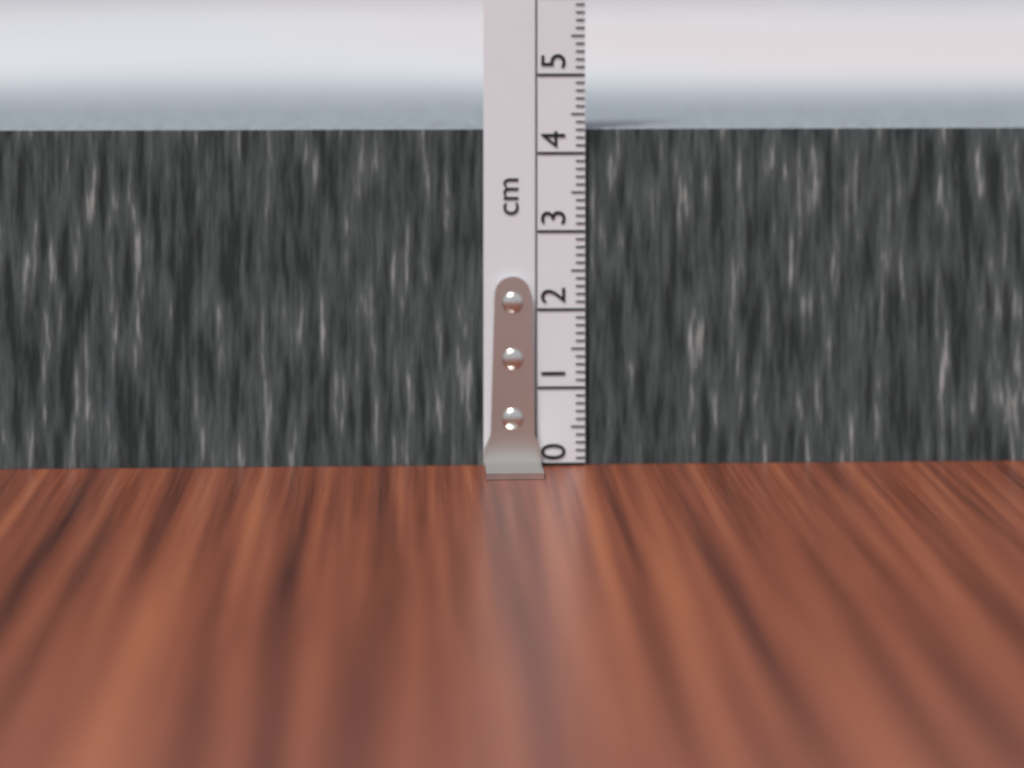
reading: 4.3 cm
